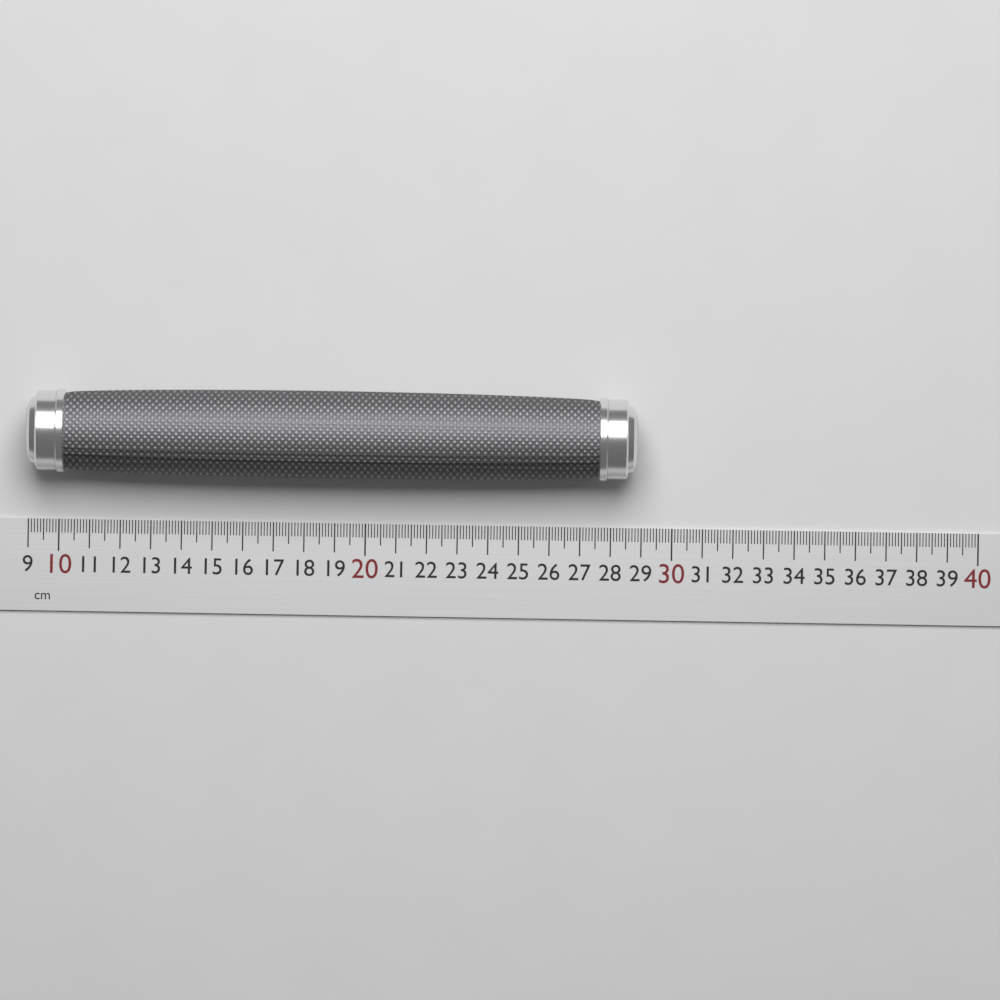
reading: 28.8 cm
